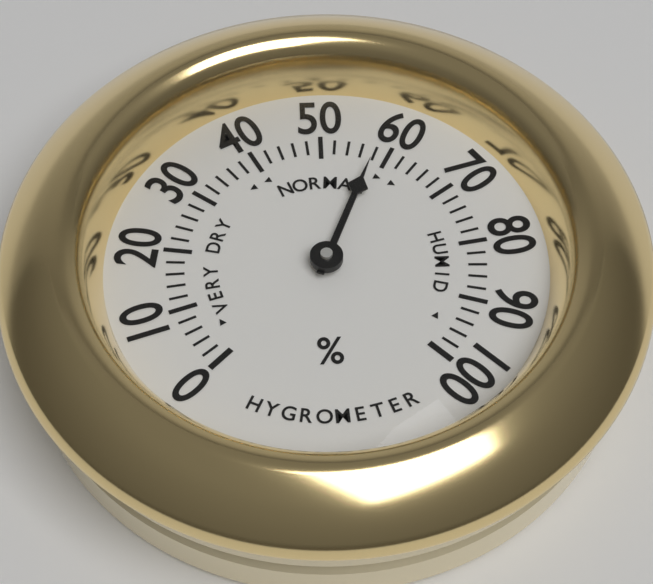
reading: 58 %
